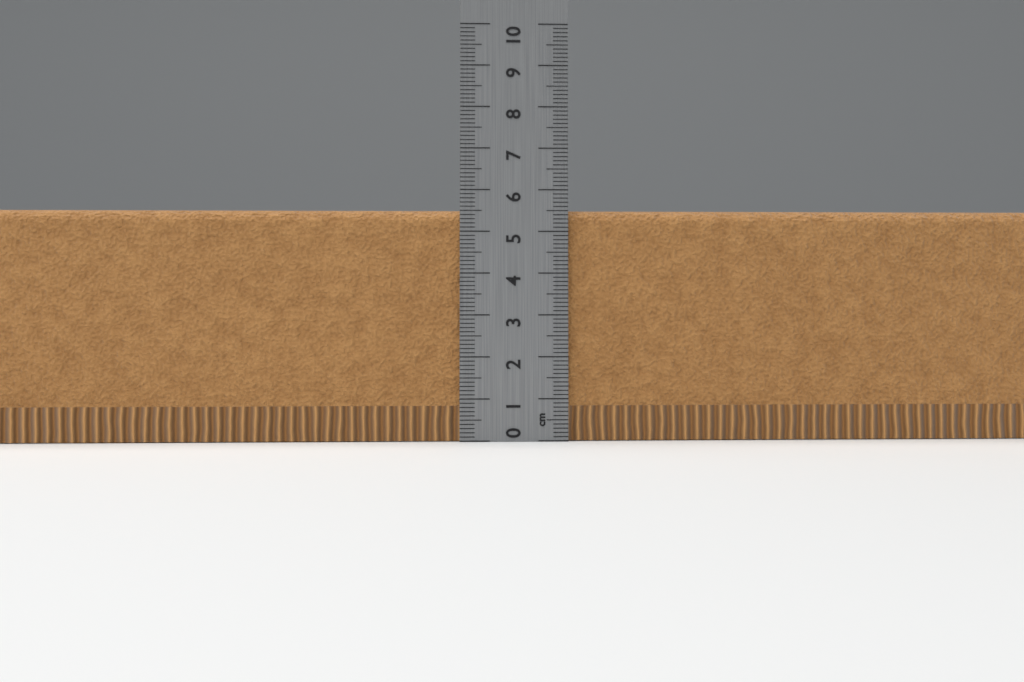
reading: 5.5 cm
